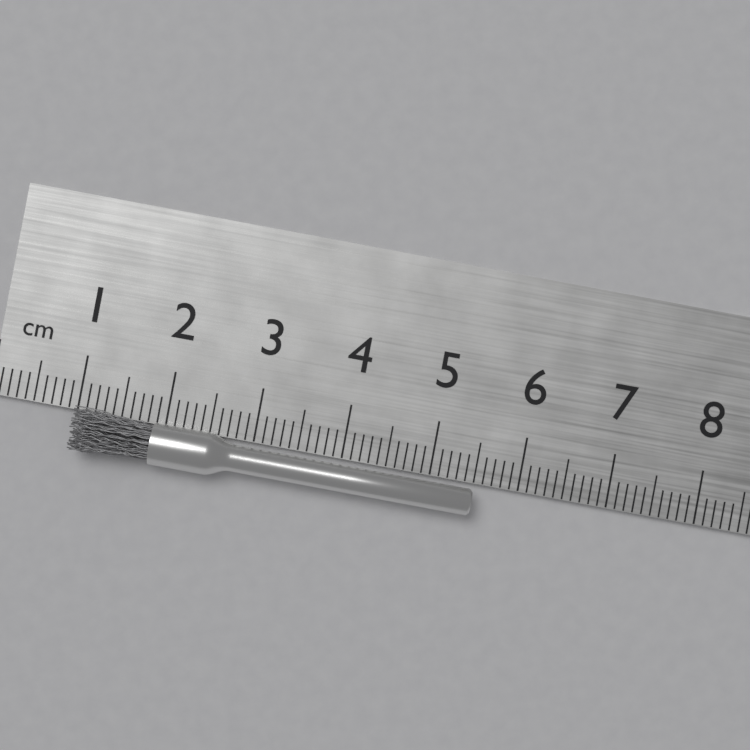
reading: 5.5 cm
